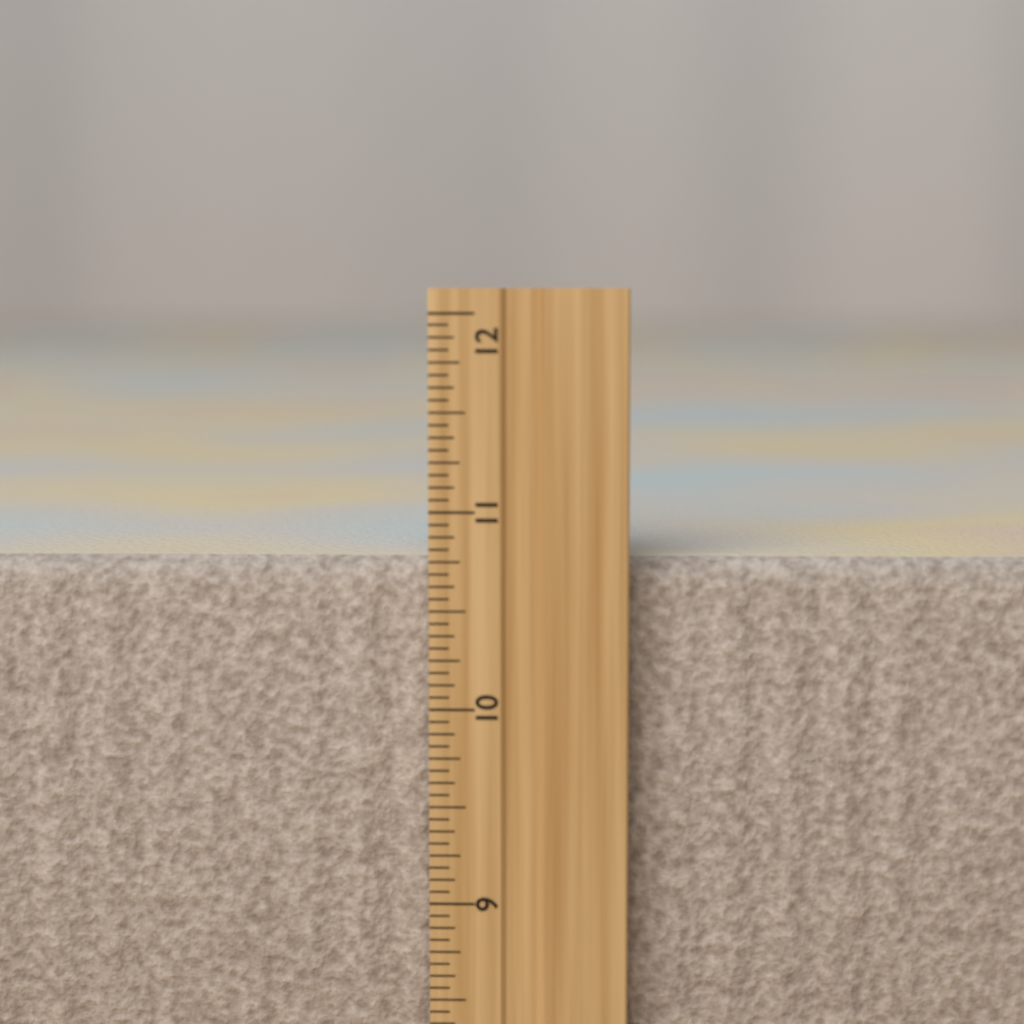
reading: 10.7500 inch
